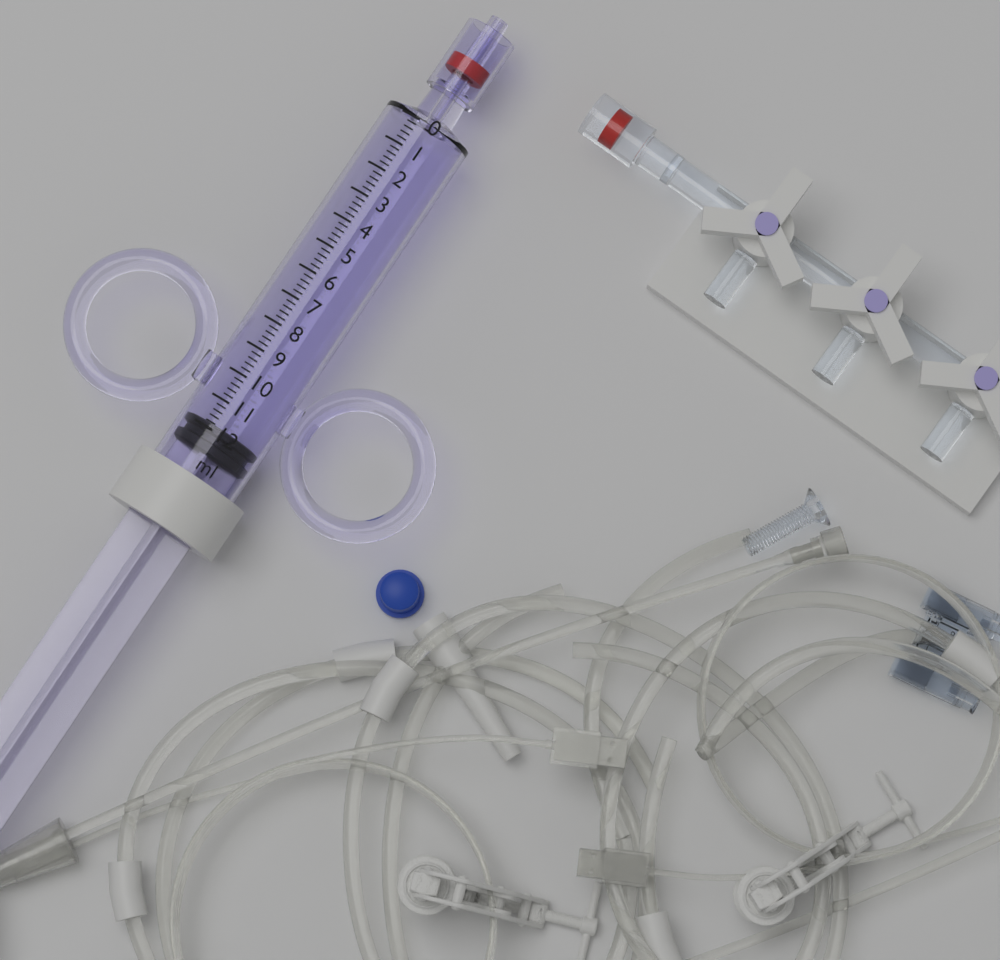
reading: 11.8 ml
